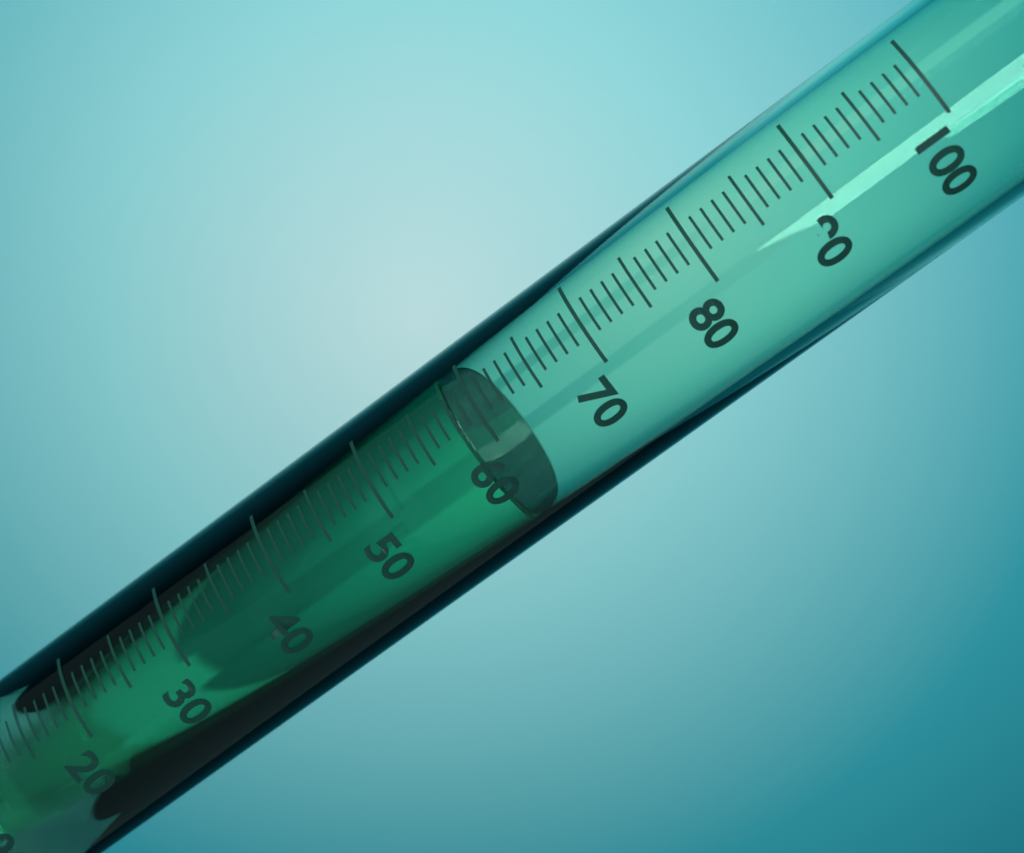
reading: 58 ml
